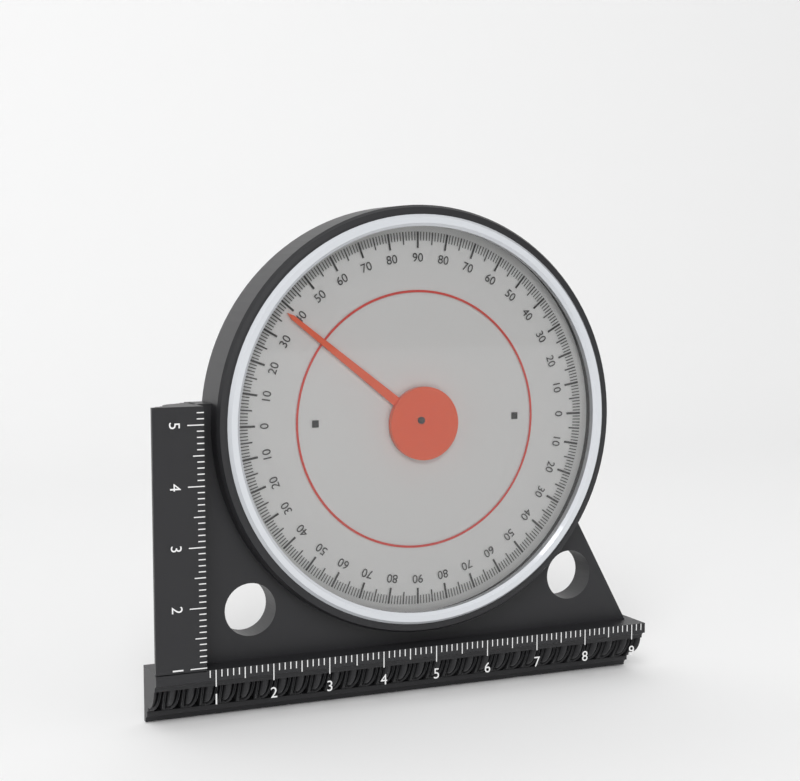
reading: 38 (no unit)
